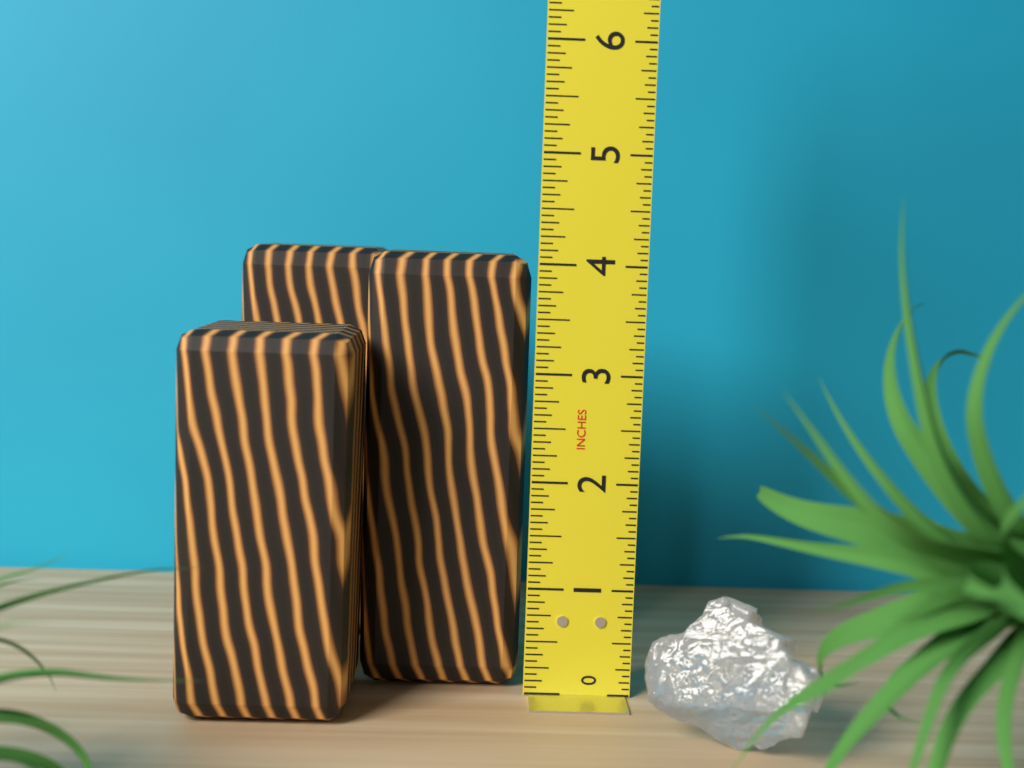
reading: 4.0625 in
